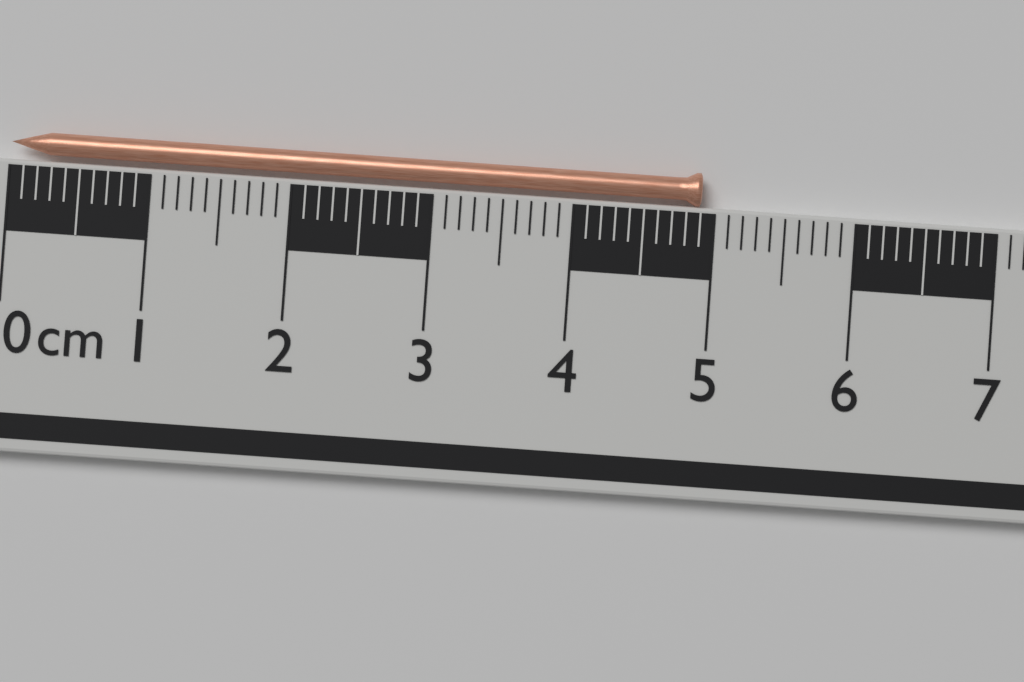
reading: 4.9 cm
